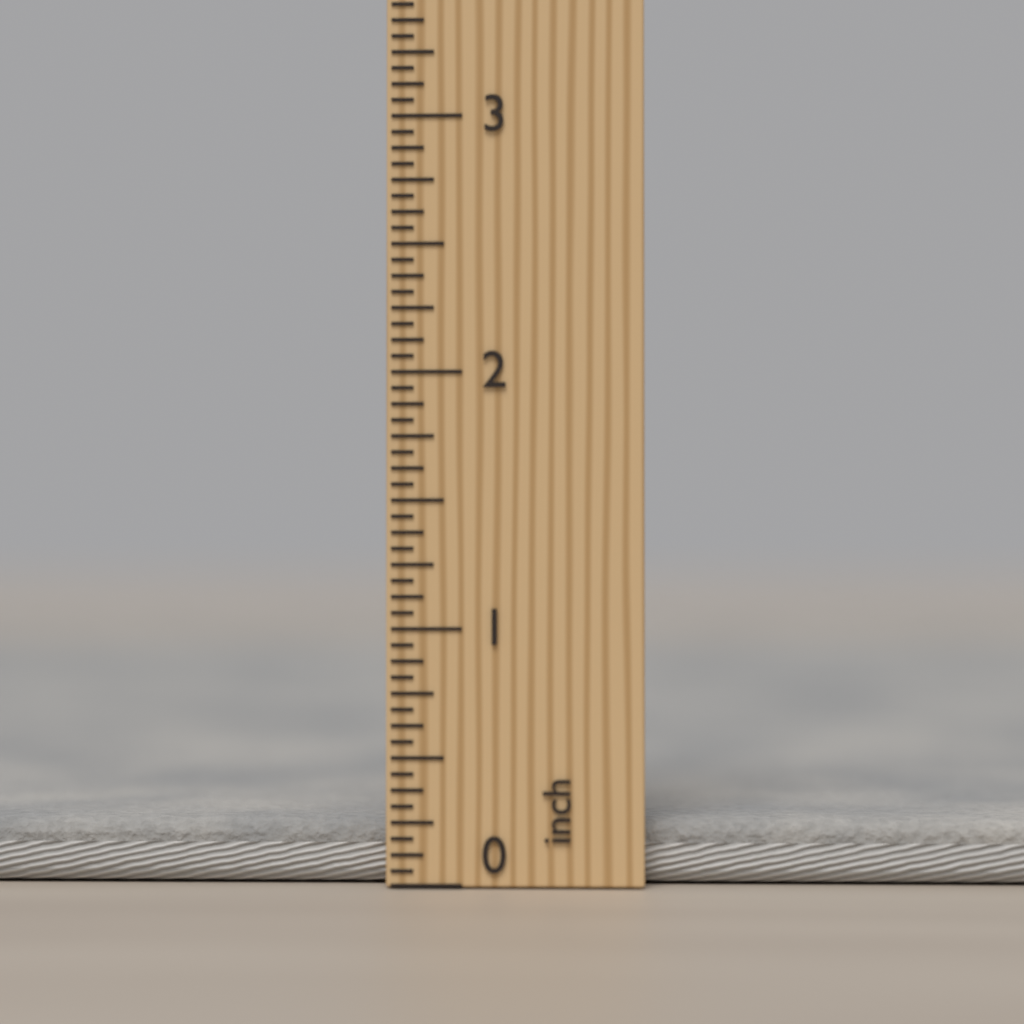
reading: 0.2500 inch
